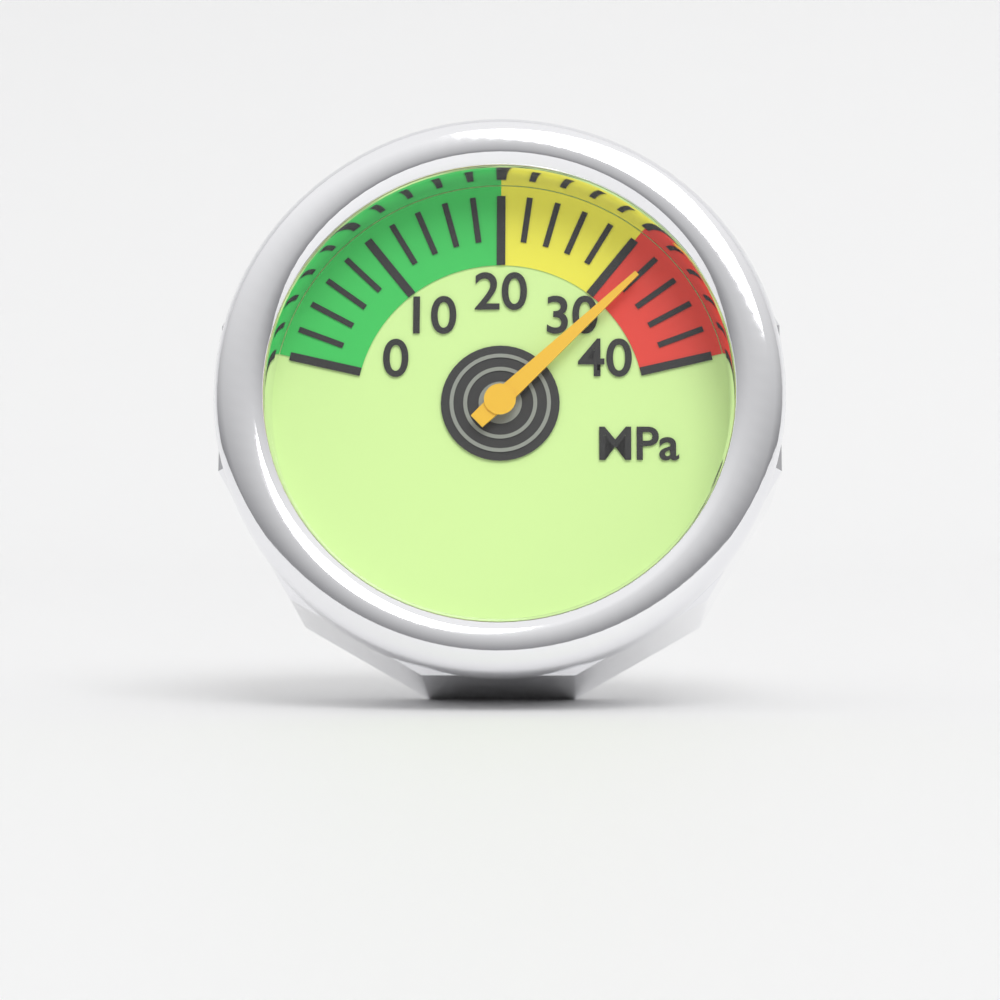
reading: 32 MPa
